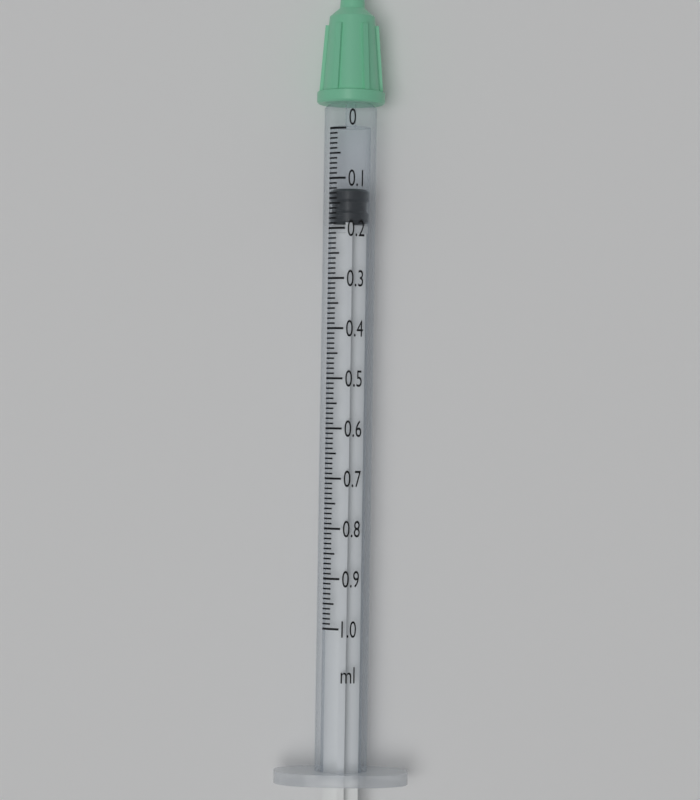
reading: 0.12 ml
